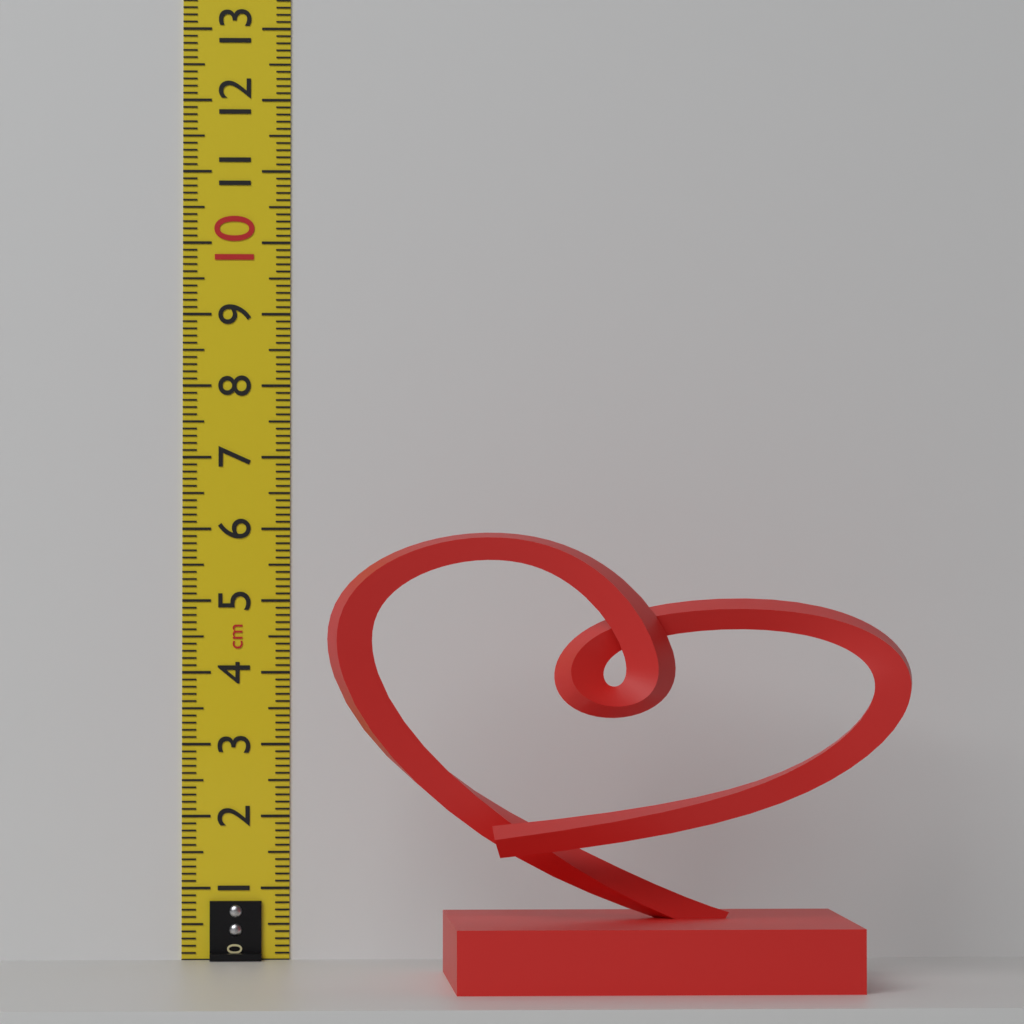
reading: 5.9 cm
